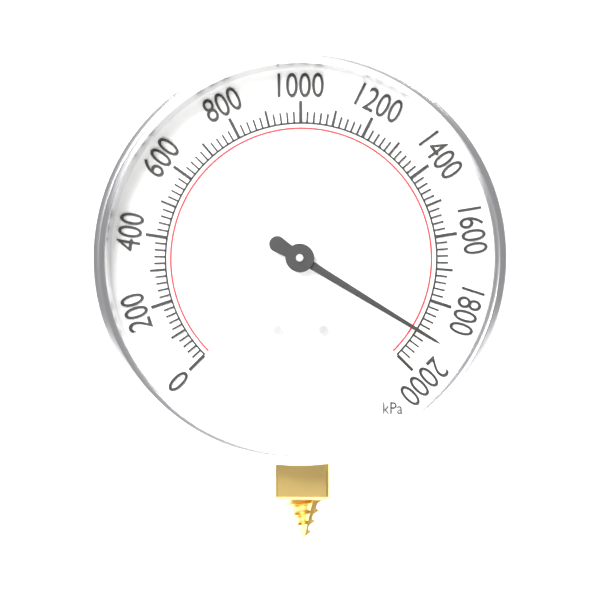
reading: 1900 kPa
